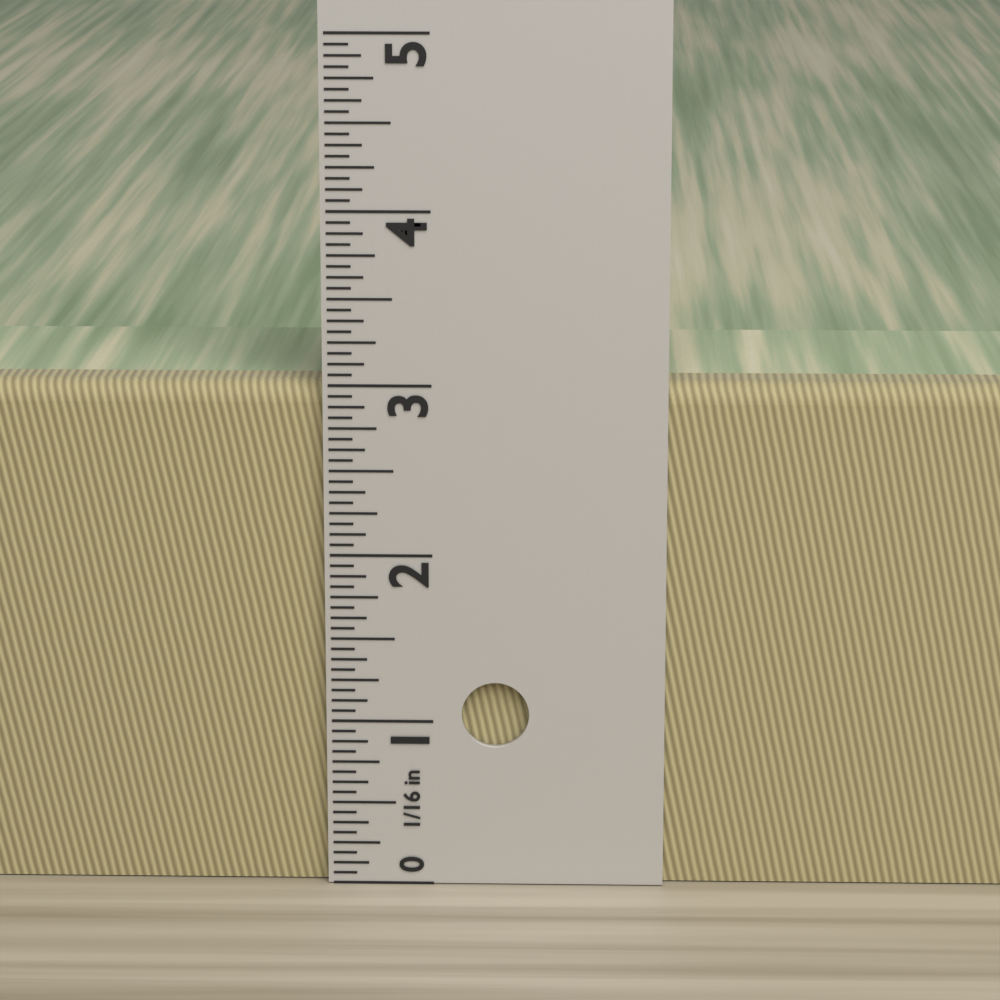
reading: 3.0000 in
